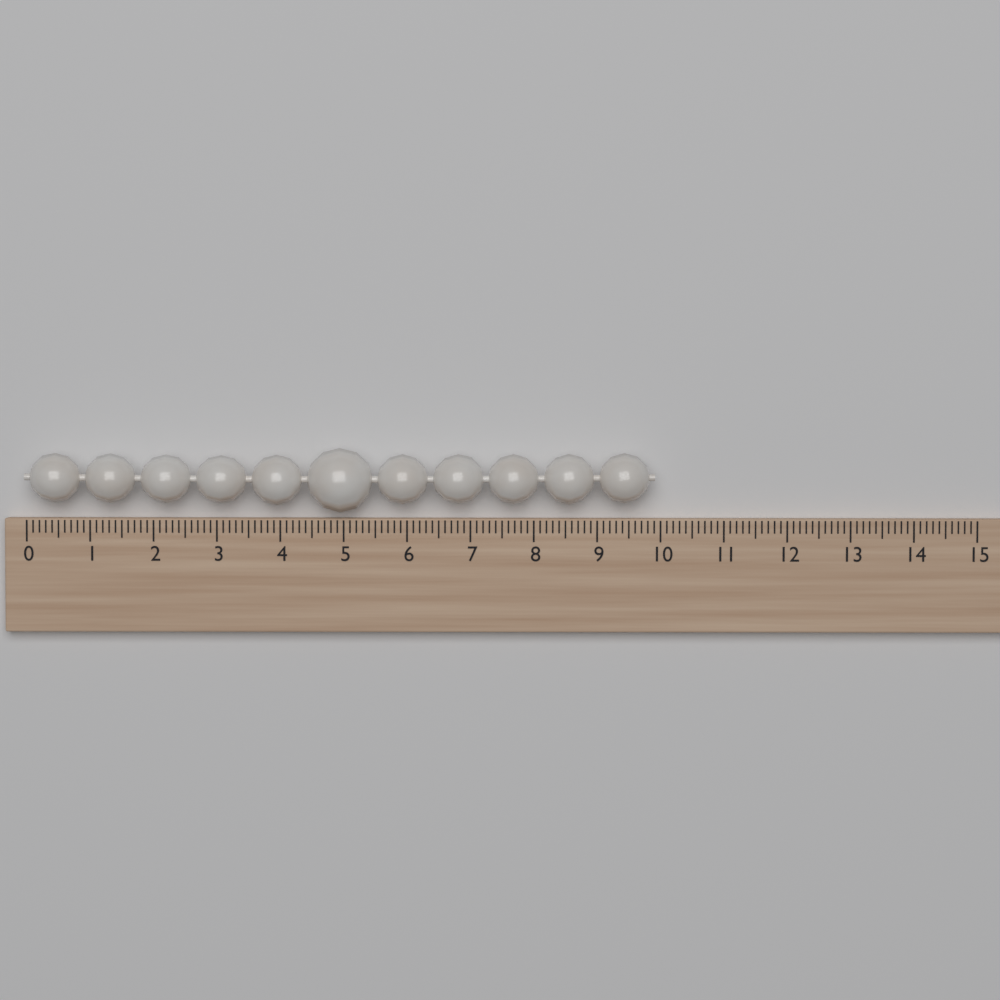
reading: 9.9 (no unit)
